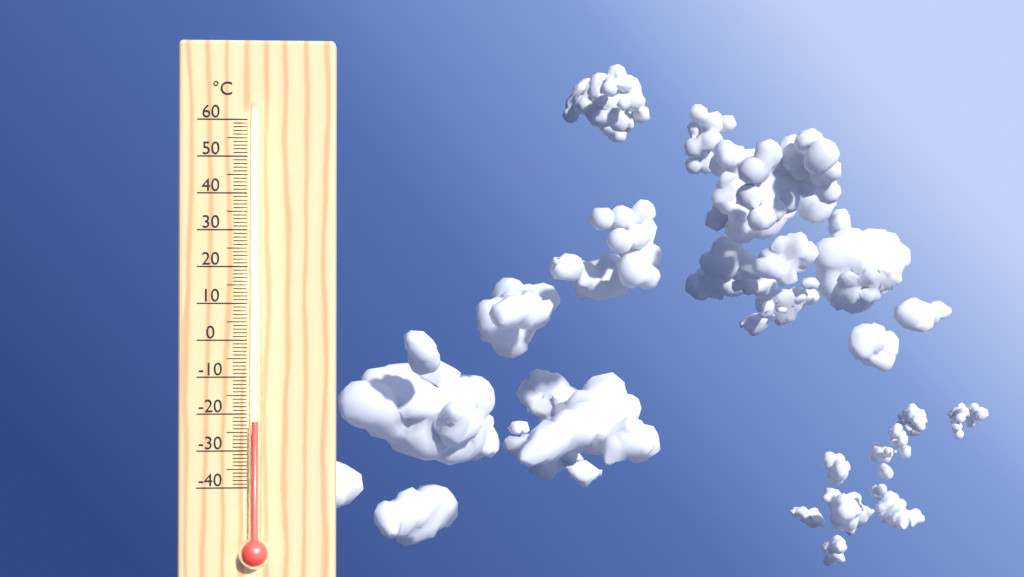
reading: -22 °C
